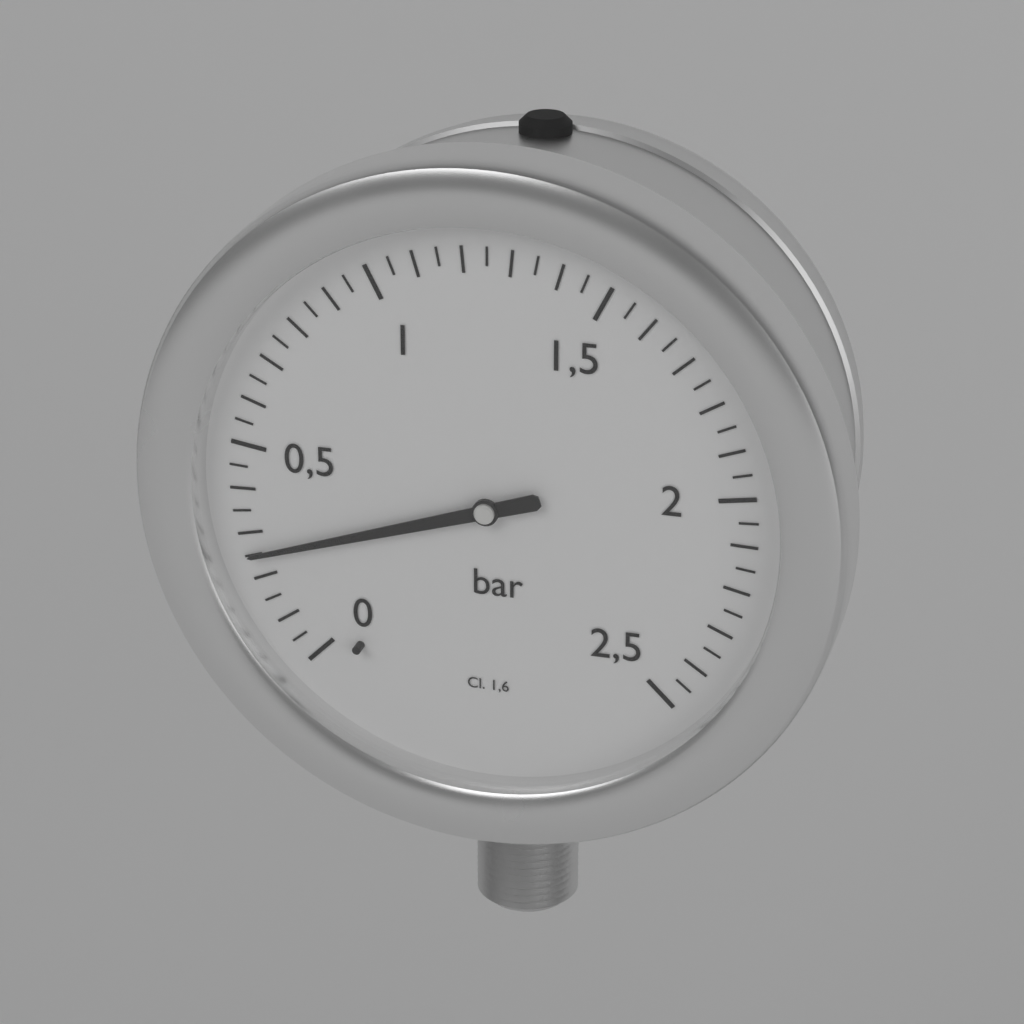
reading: 0.25 bar
